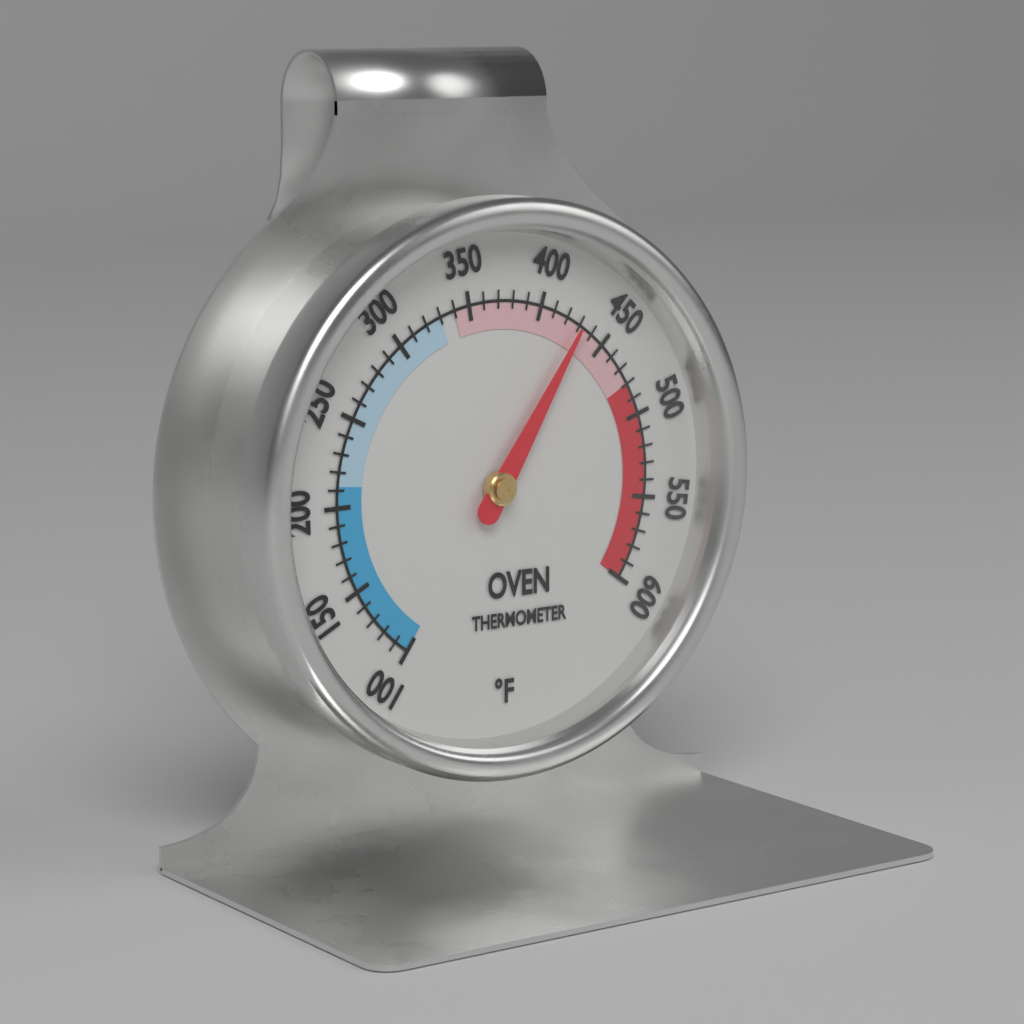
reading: 430 °F
